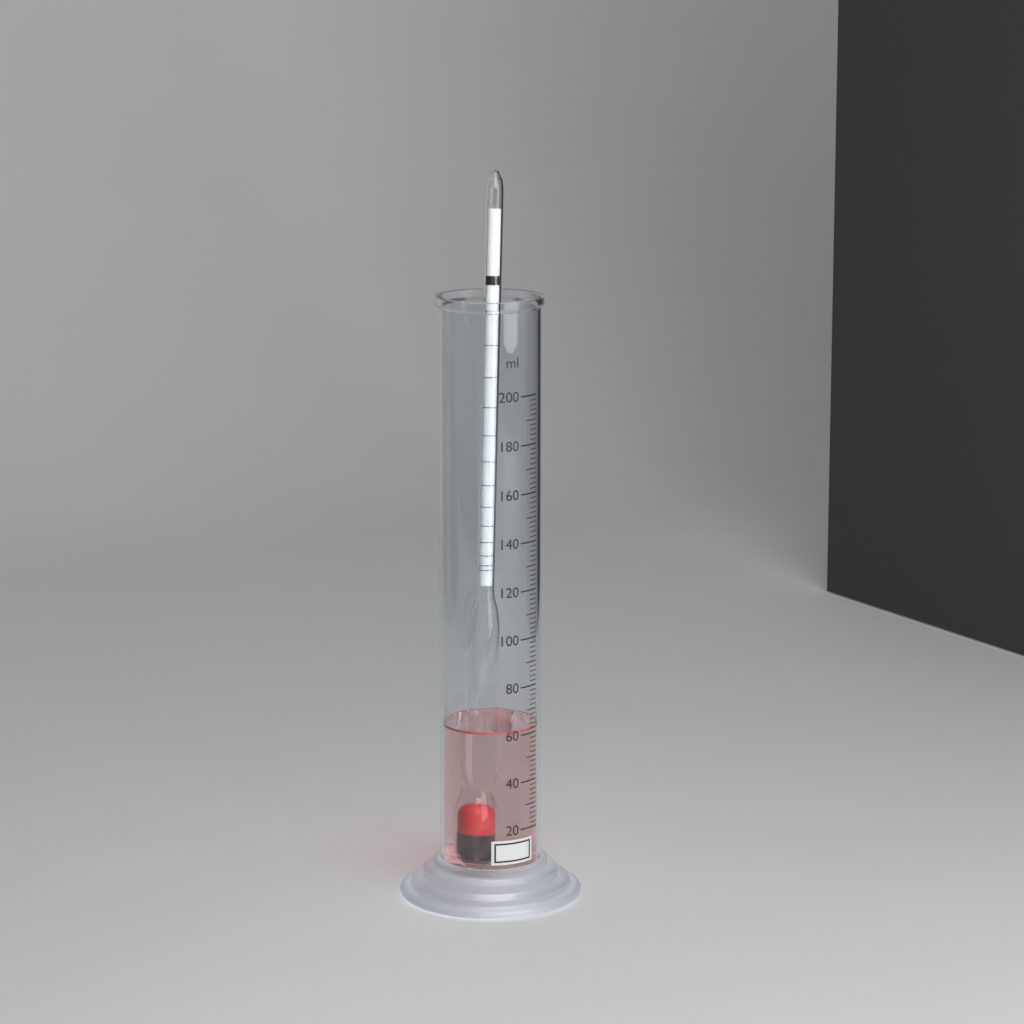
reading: 62 ml
